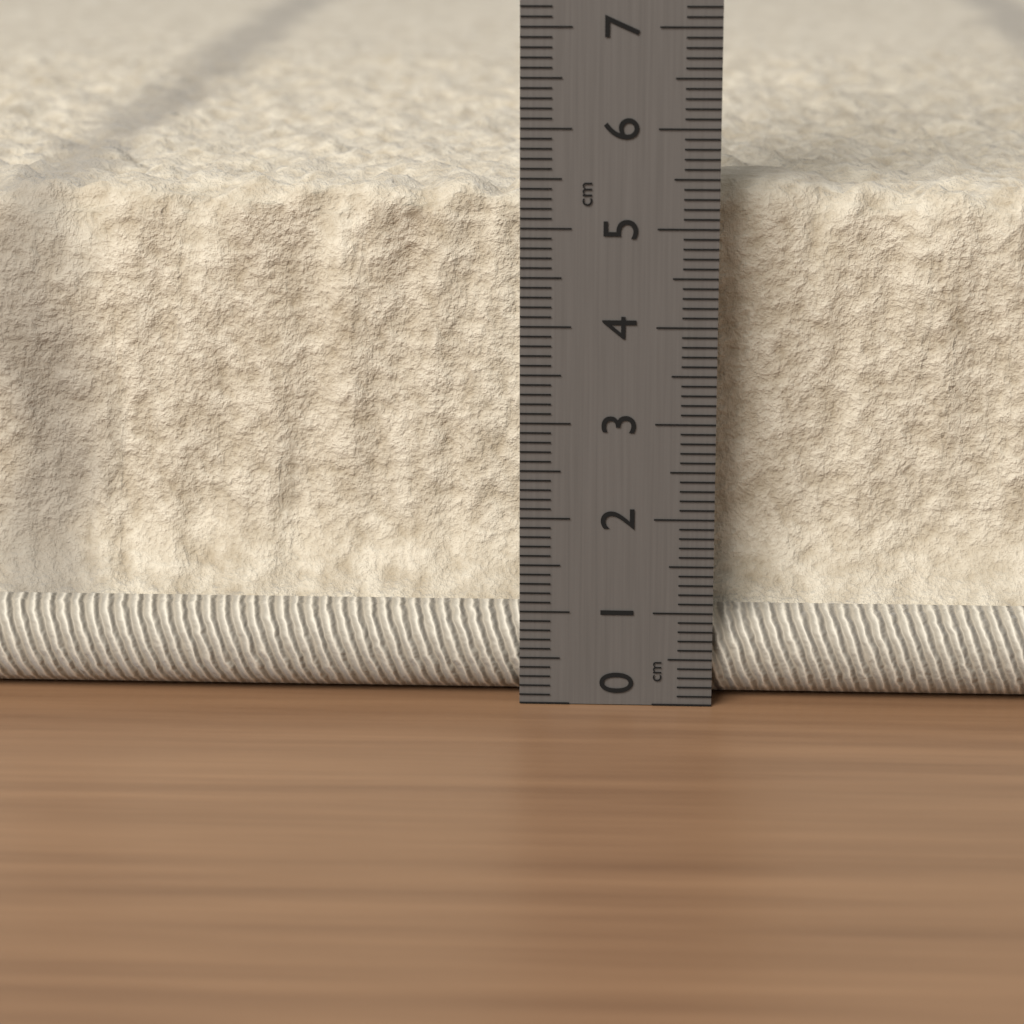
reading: 5.4 cm
